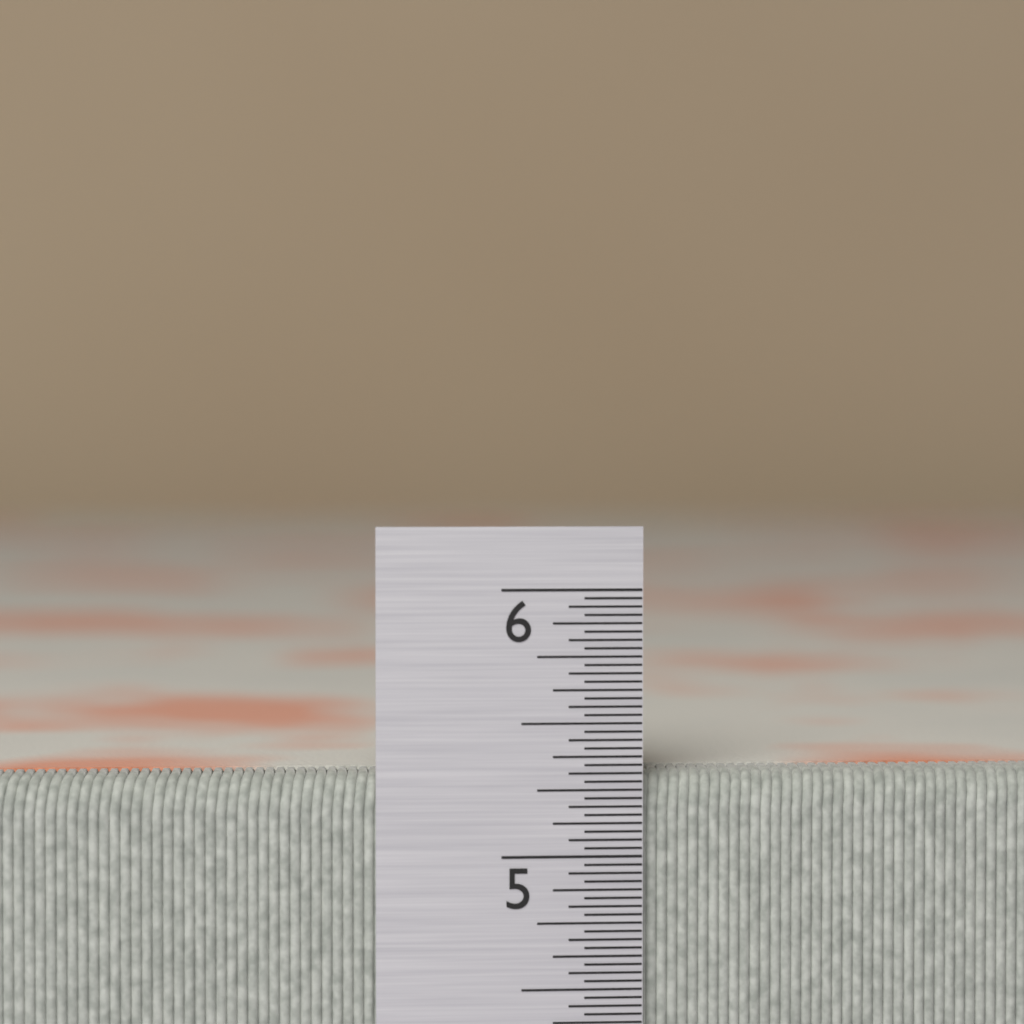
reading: 5.31250 in
